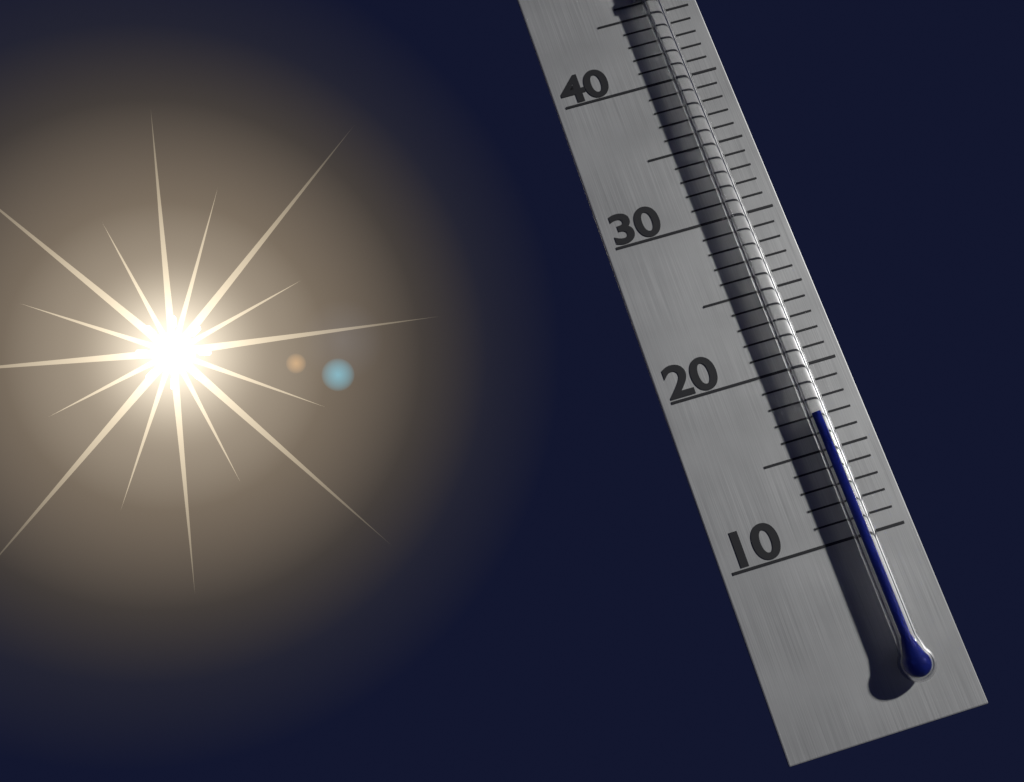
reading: 17 °C
